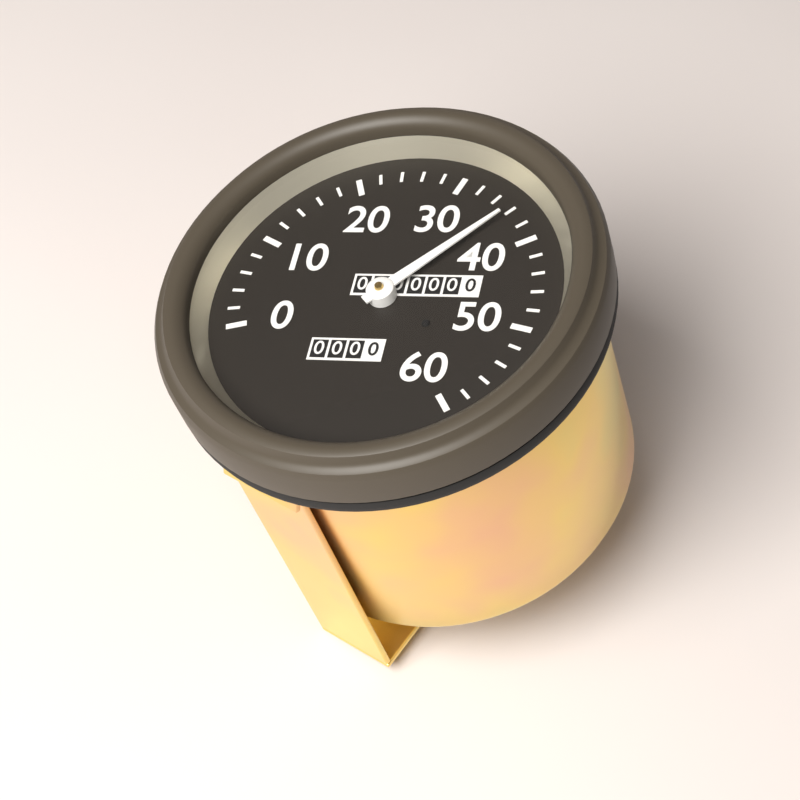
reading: 36 (no unit)
